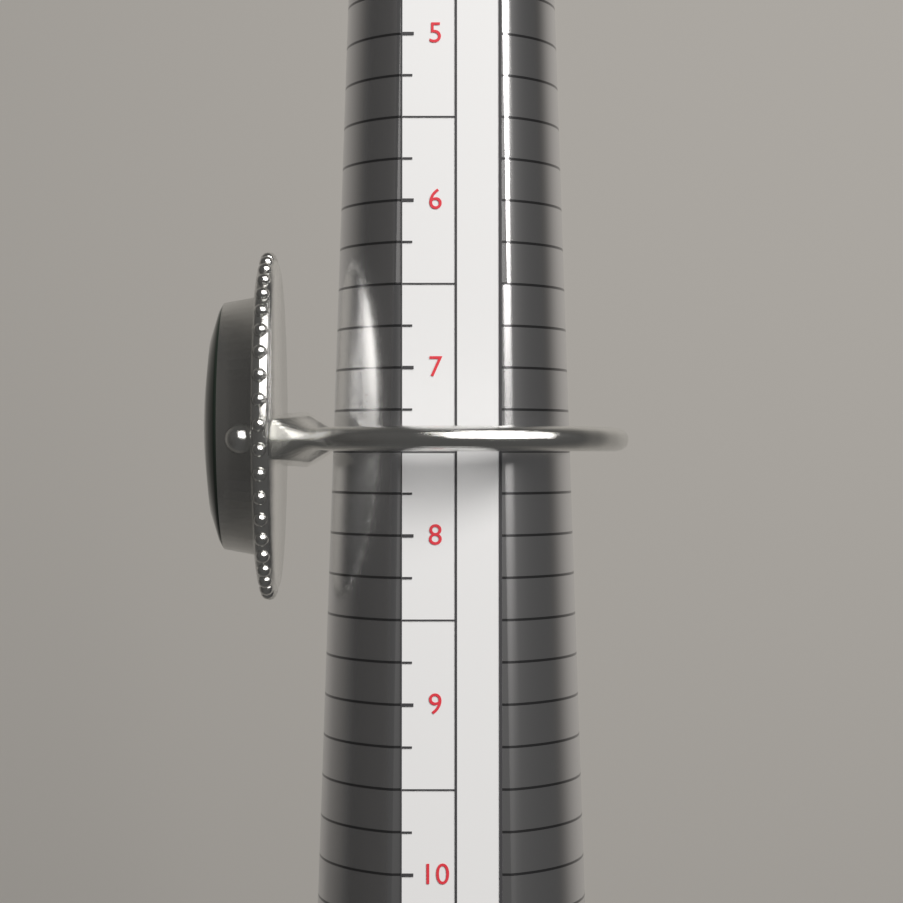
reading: 7.60 (no unit)
